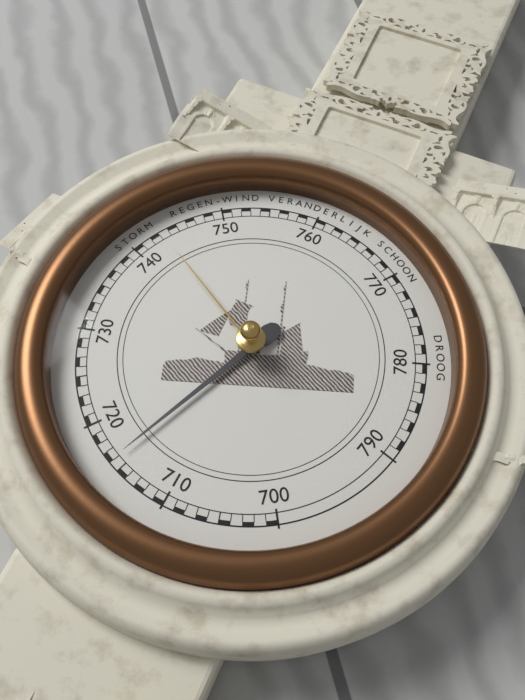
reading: 716 mmHg
